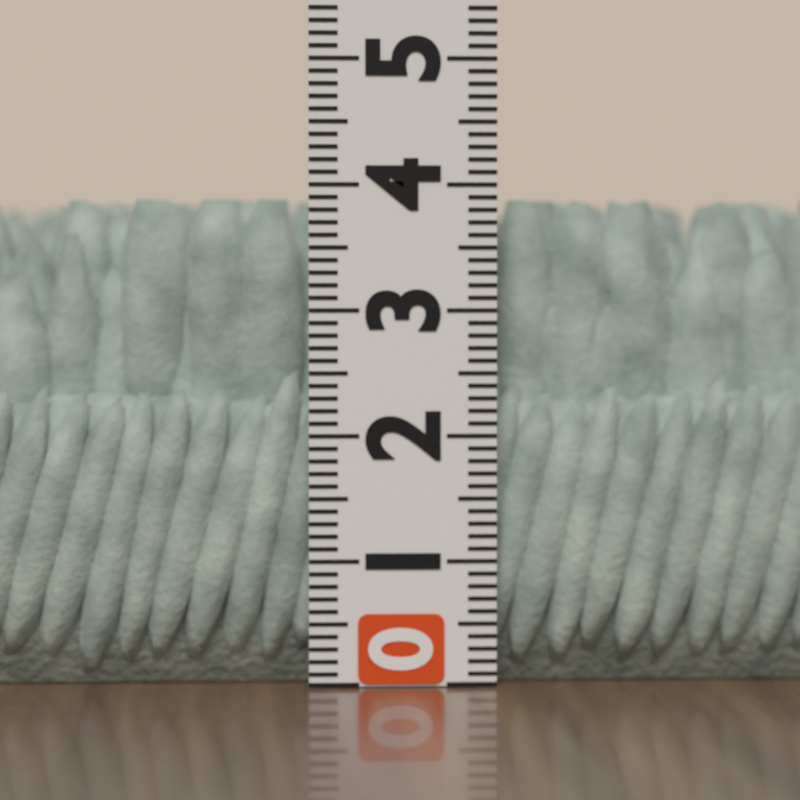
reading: 3.9 (no unit)
